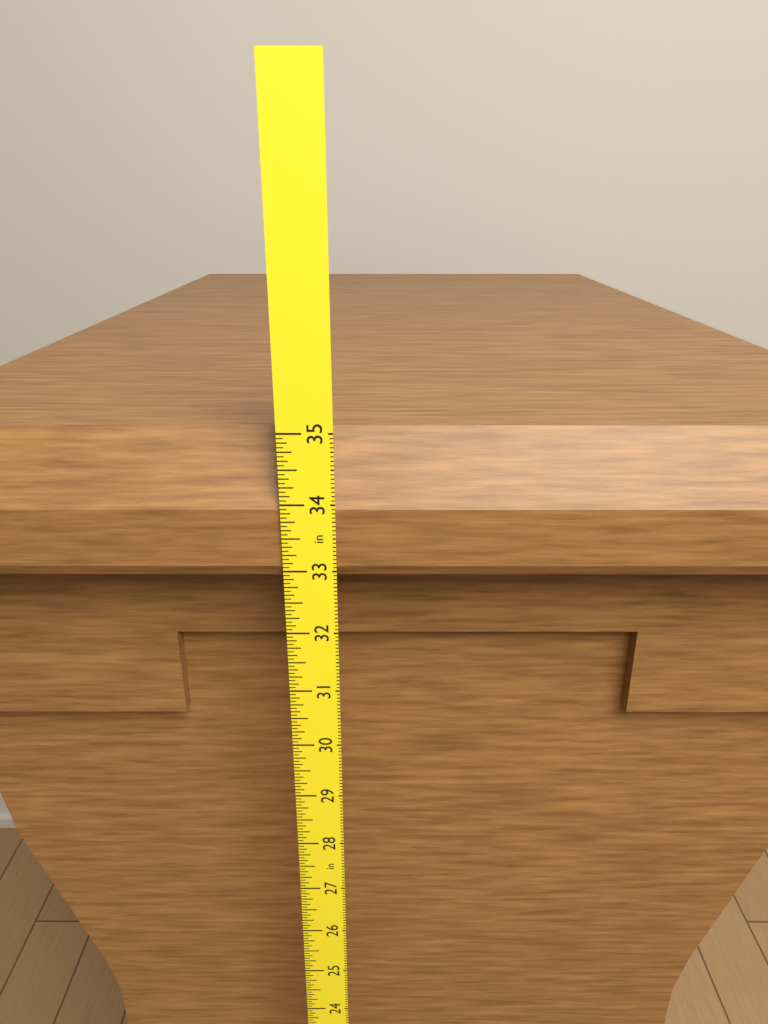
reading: 34.9375 in
